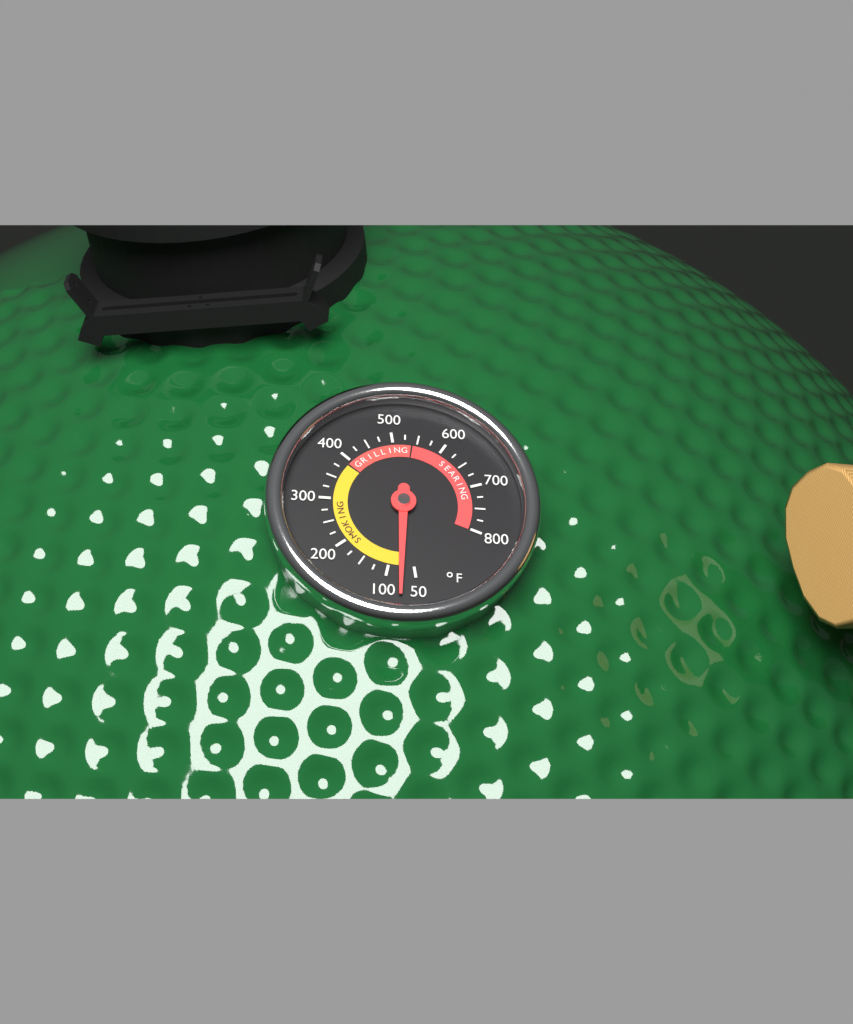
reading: 75 °F
